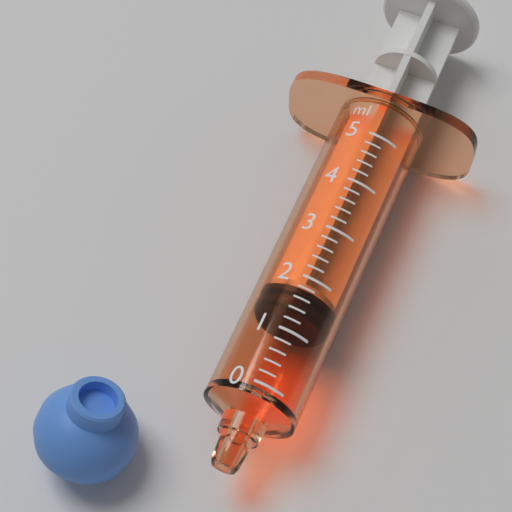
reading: 1.4 ml
